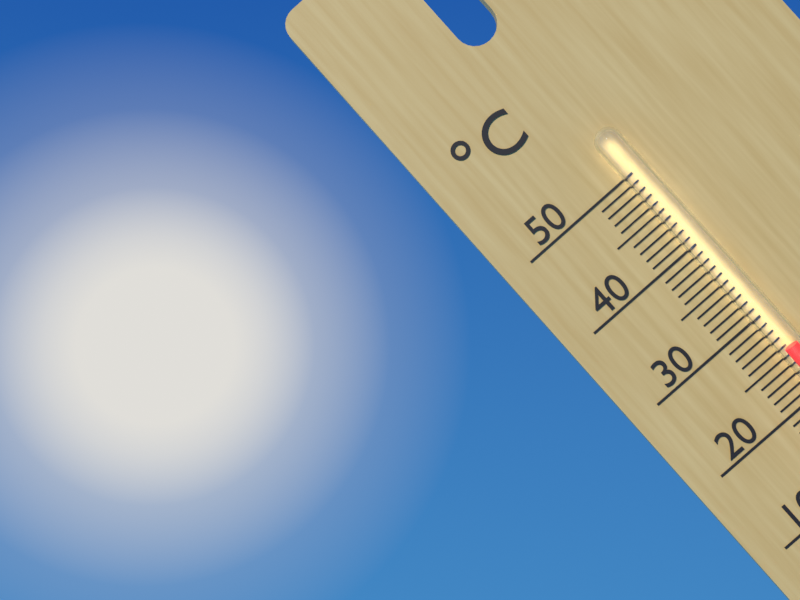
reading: 26 °C
